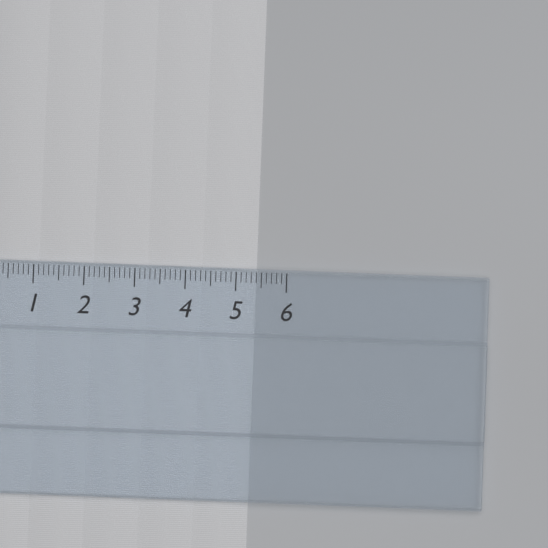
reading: 5.4 (no unit)
